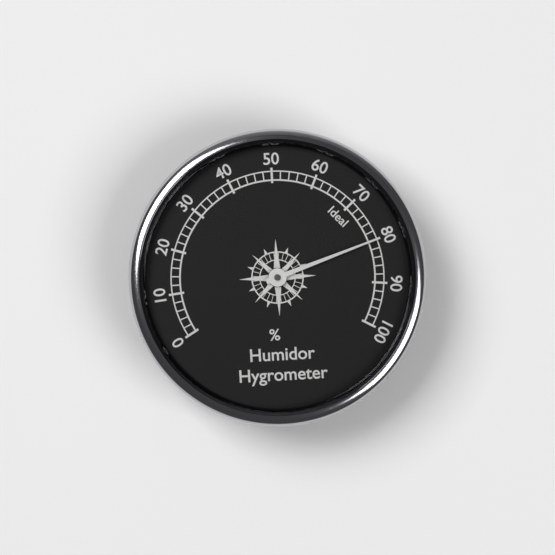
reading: 80 %
